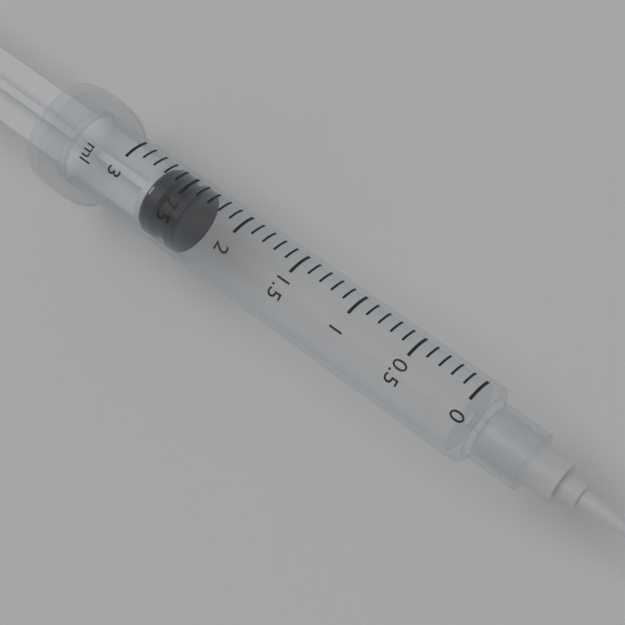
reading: 2.4 ml
